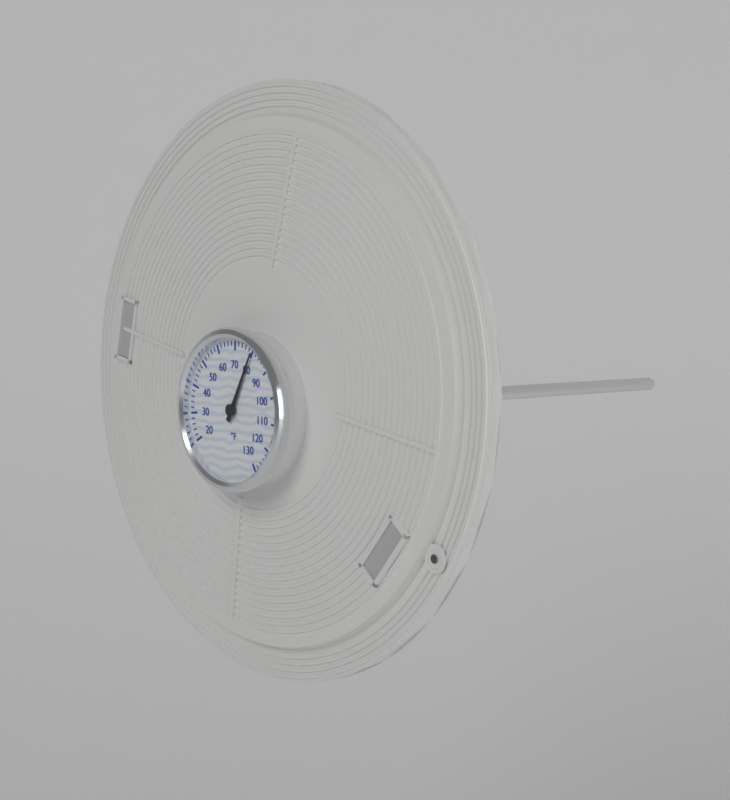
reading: 80 °F
